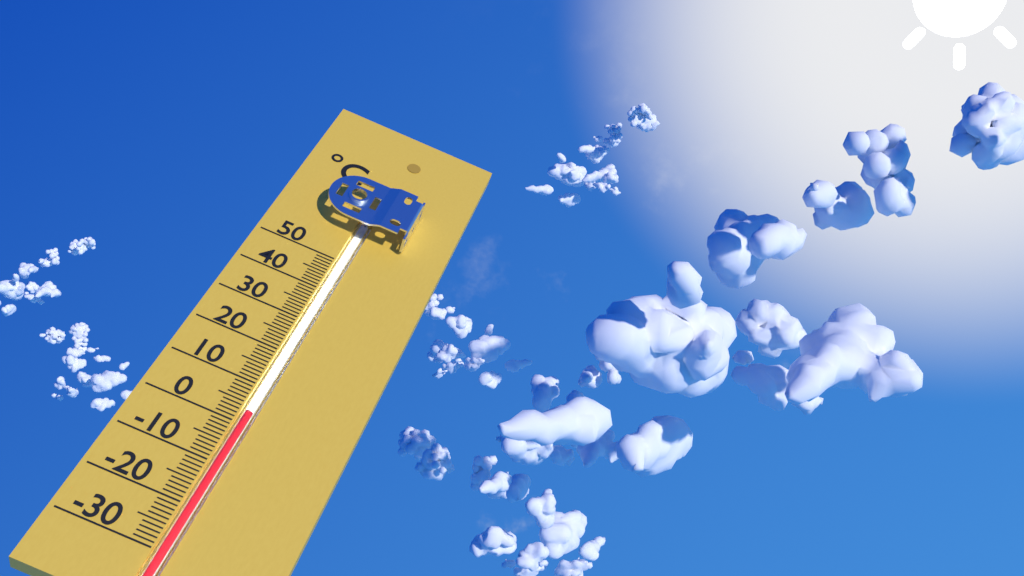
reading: 3 °C
